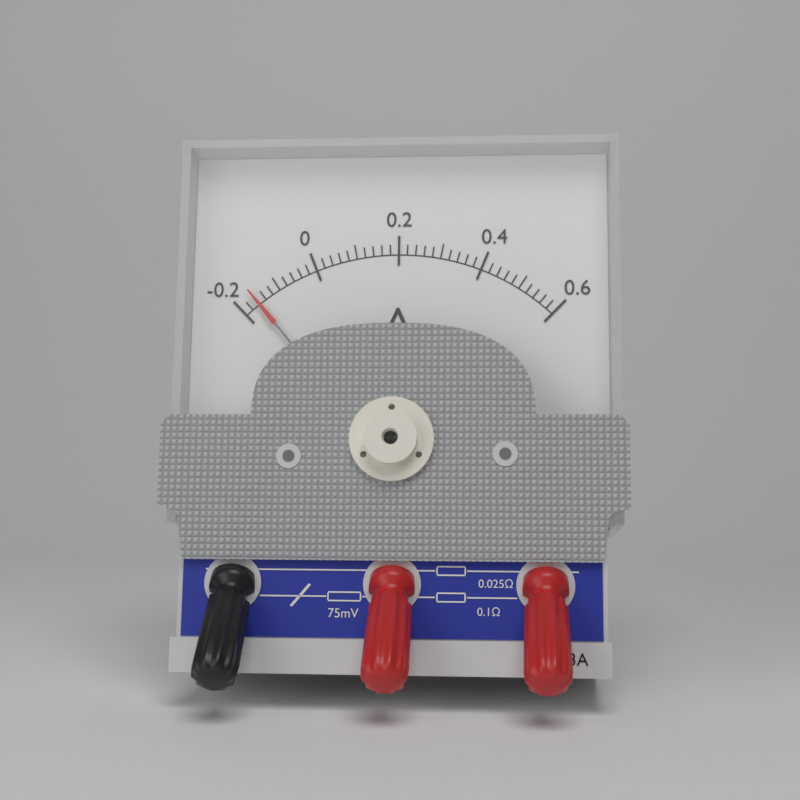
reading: -0.16 A
